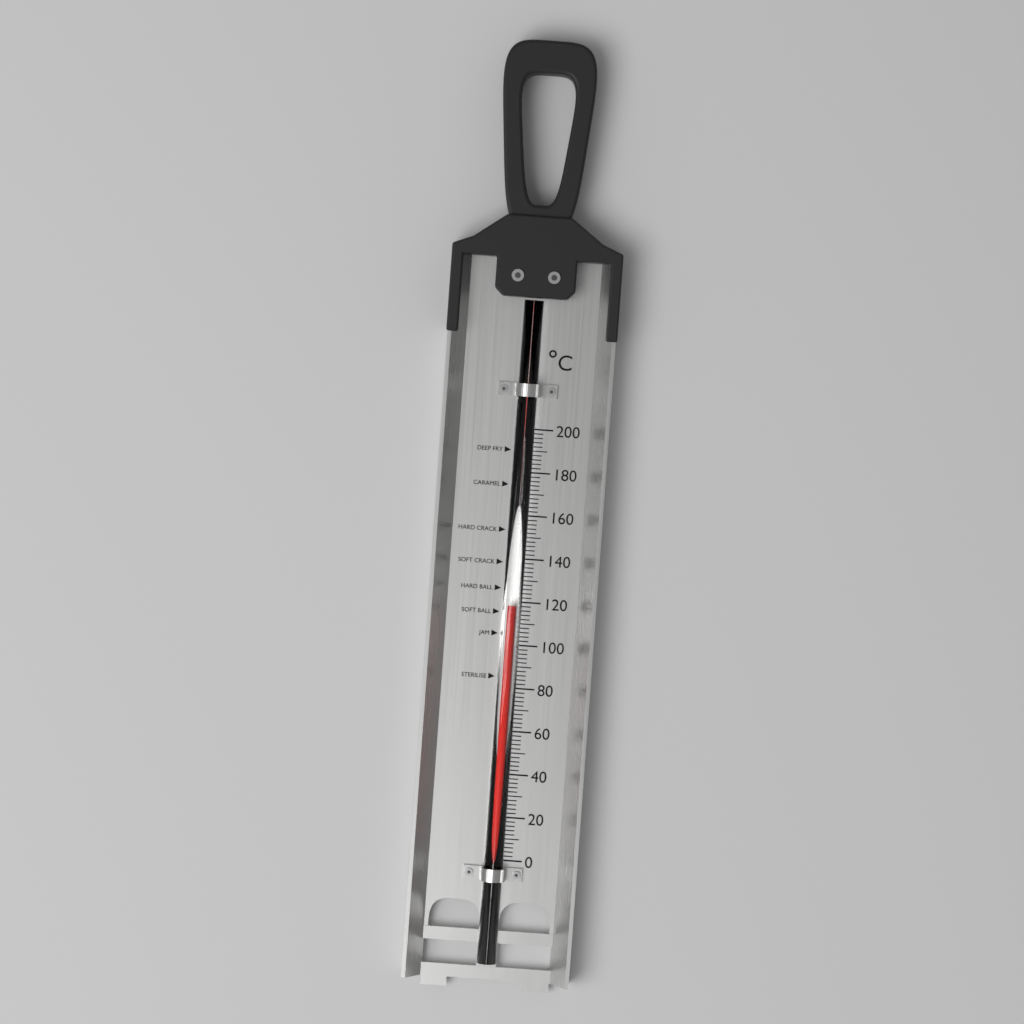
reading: 118 °C
